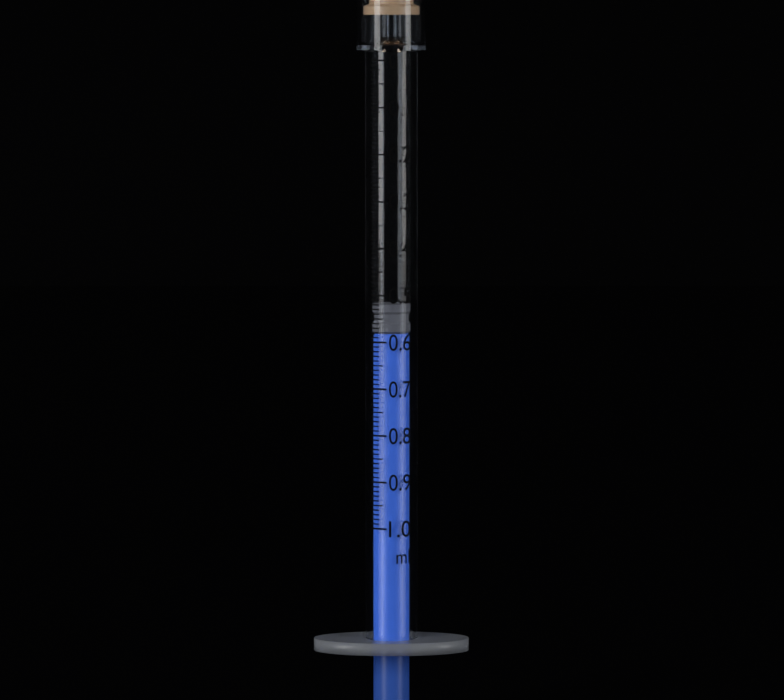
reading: 0.52 ml
